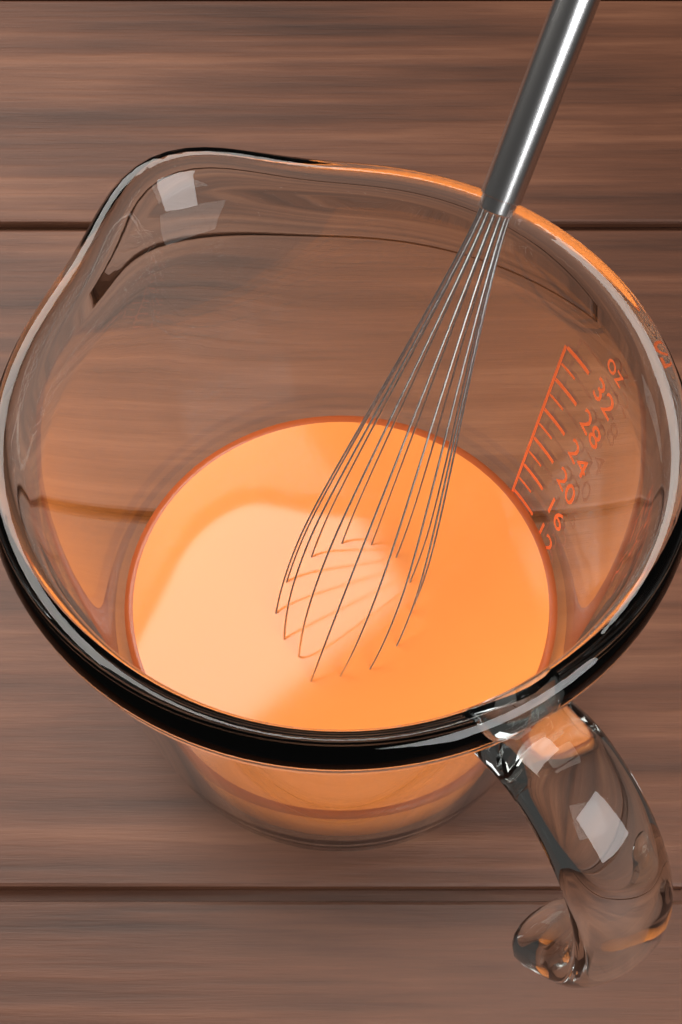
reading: 12 oz
